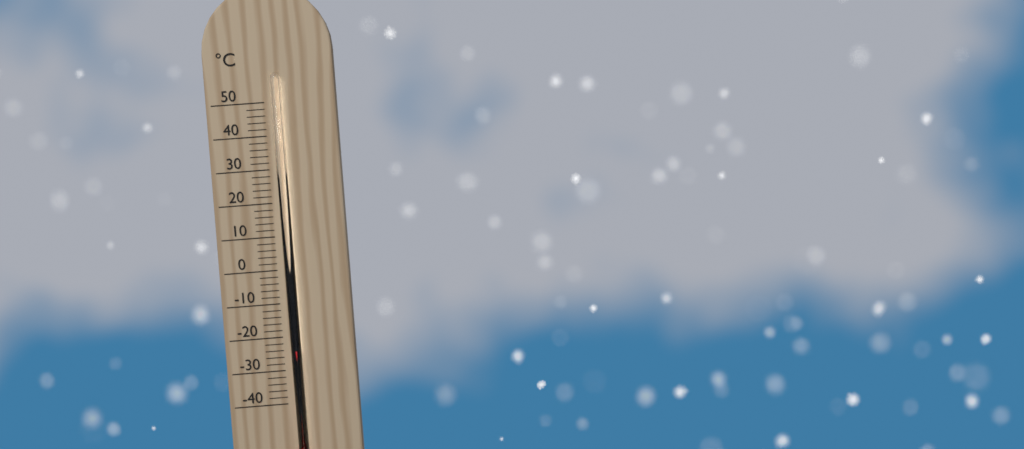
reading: -24 °C
